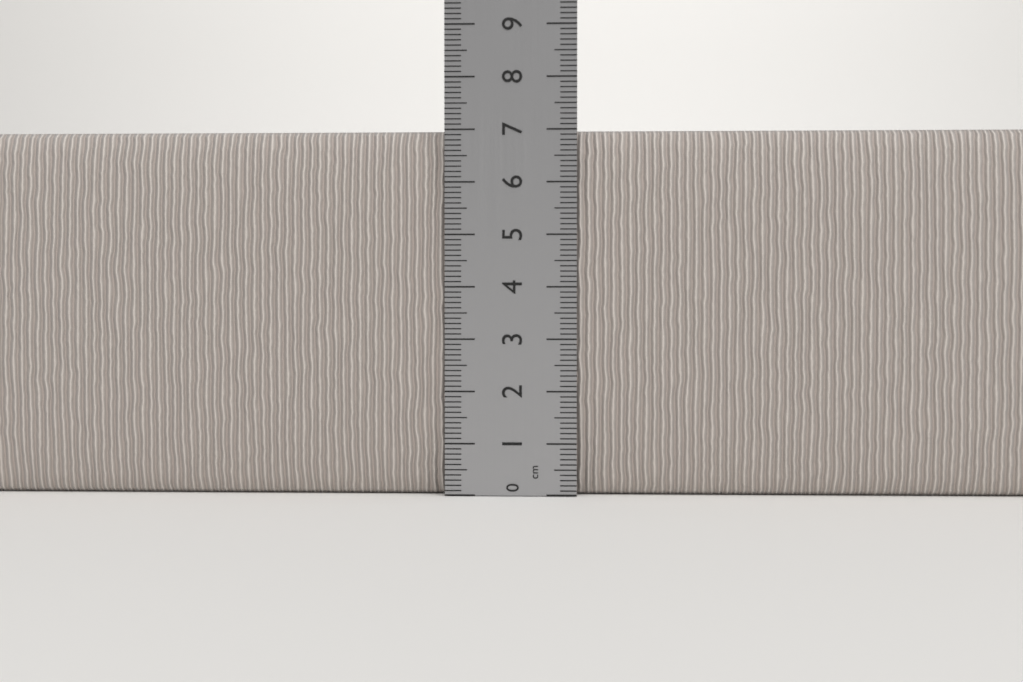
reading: 7.0 cm
